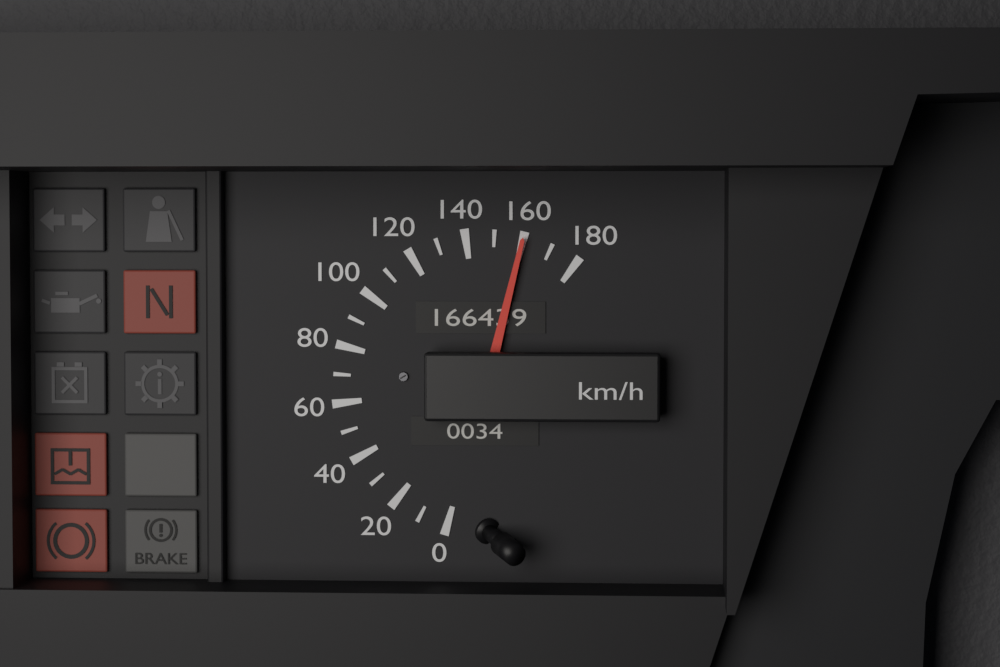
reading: 160 km/h
